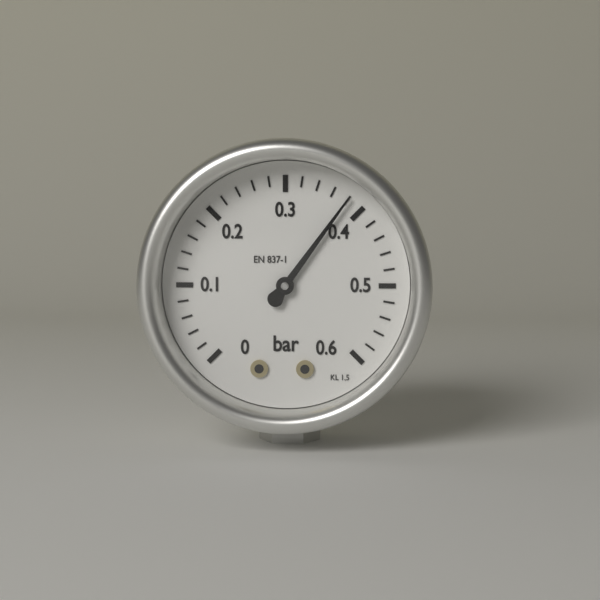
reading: 0.38 bar
